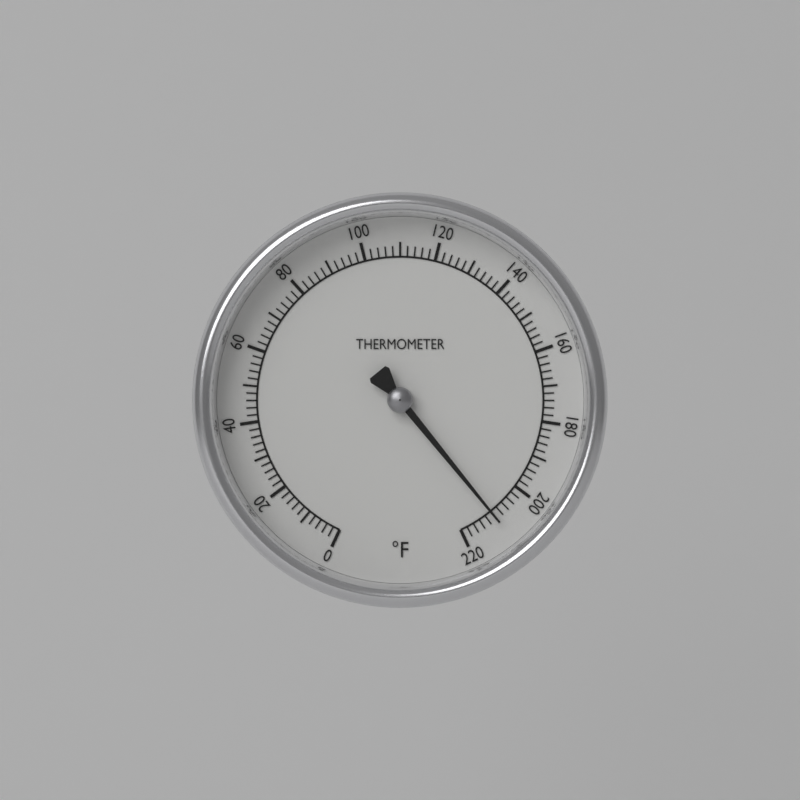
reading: 210 °F
